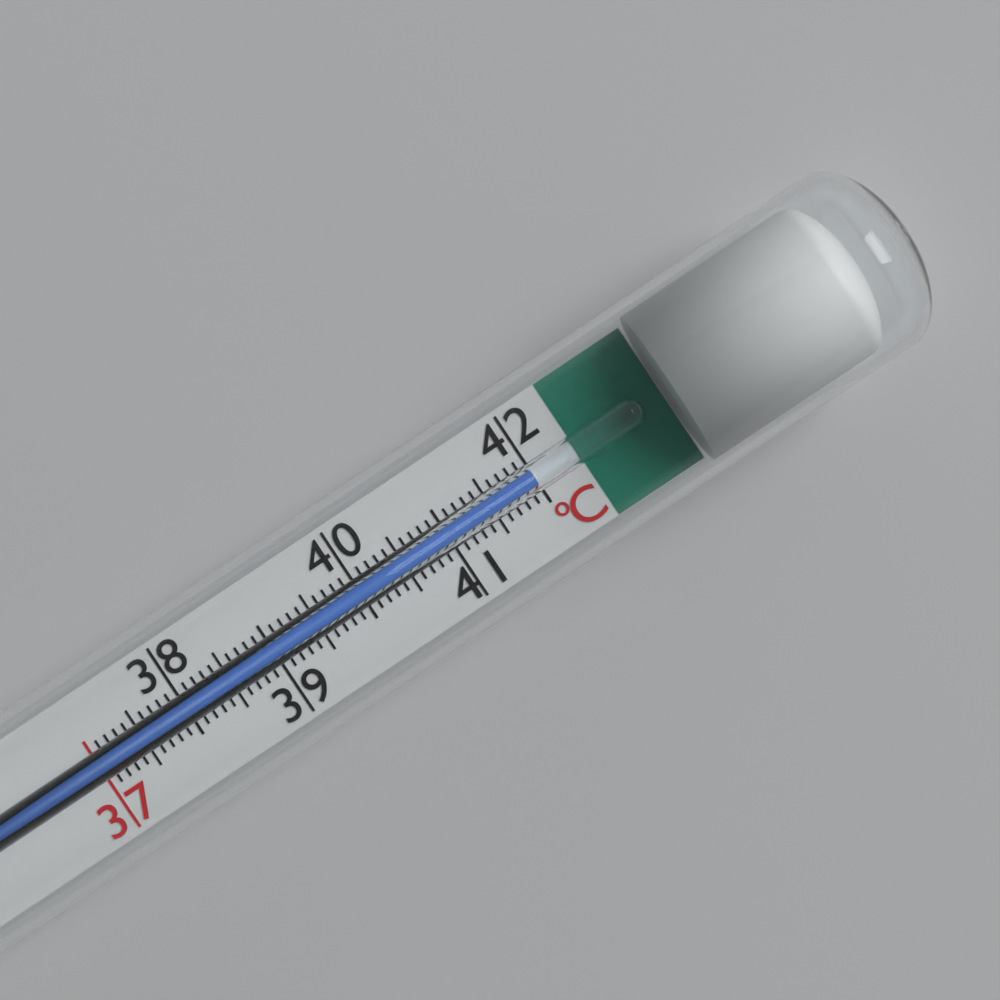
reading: 42.0 °C
